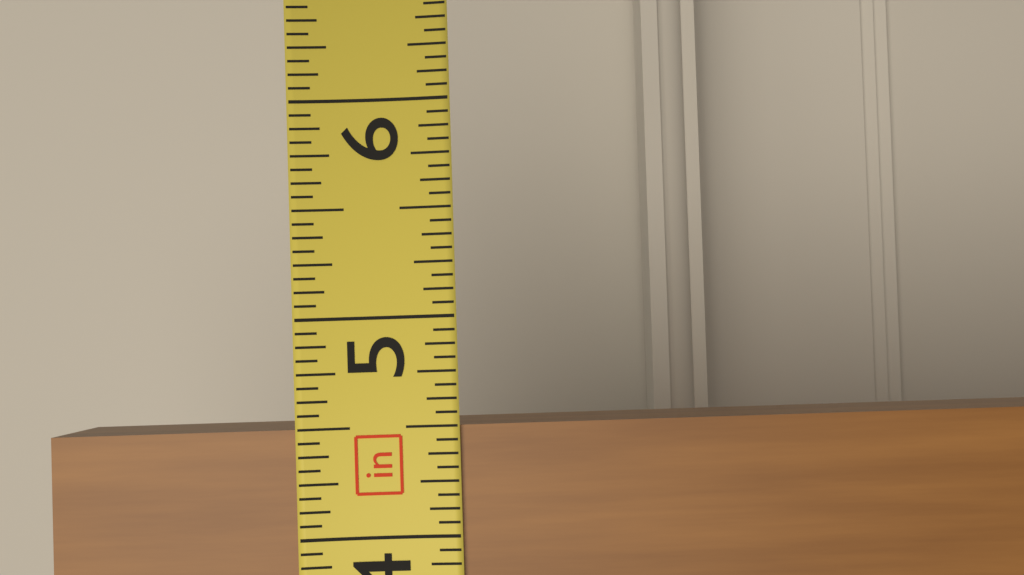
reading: 4.5000 in
